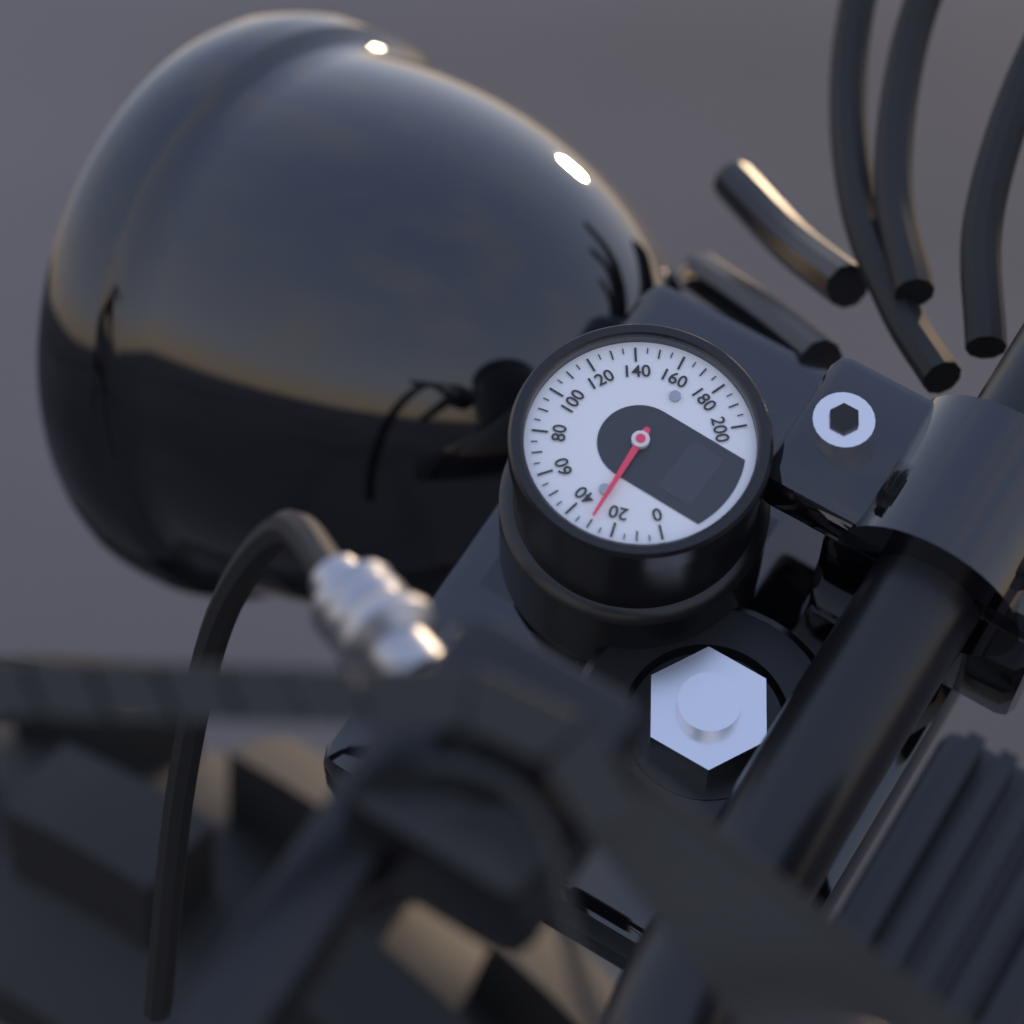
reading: 30 (no unit)
